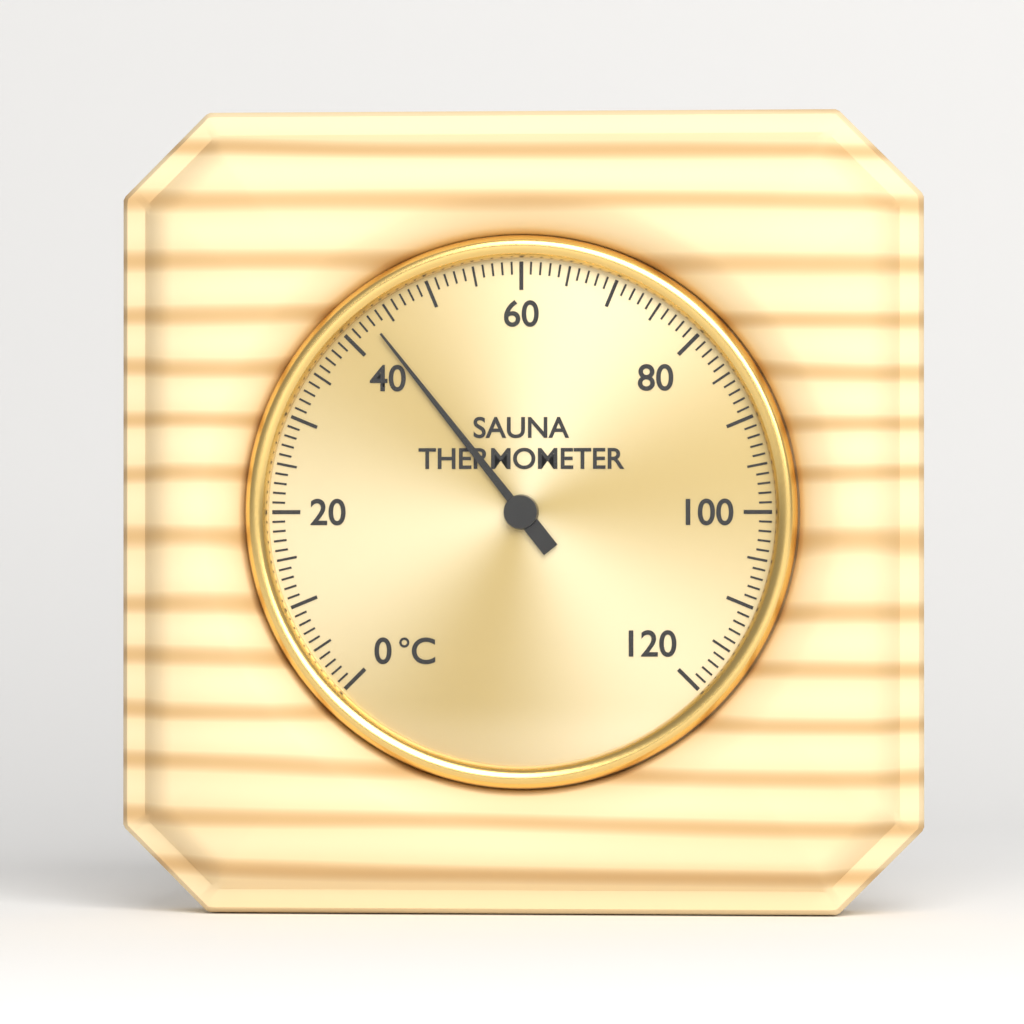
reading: 43 °C
